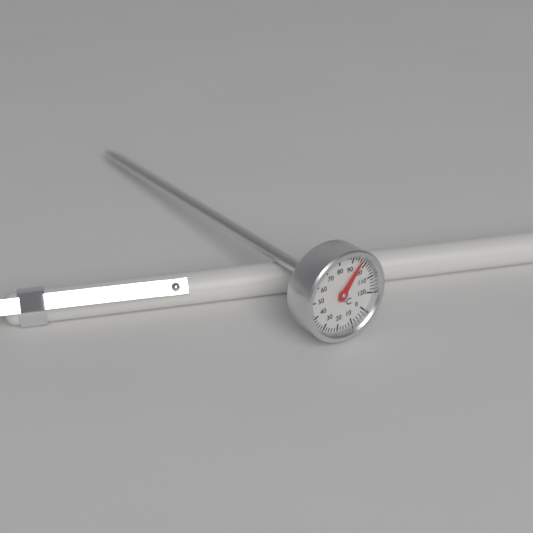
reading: 96 °C
